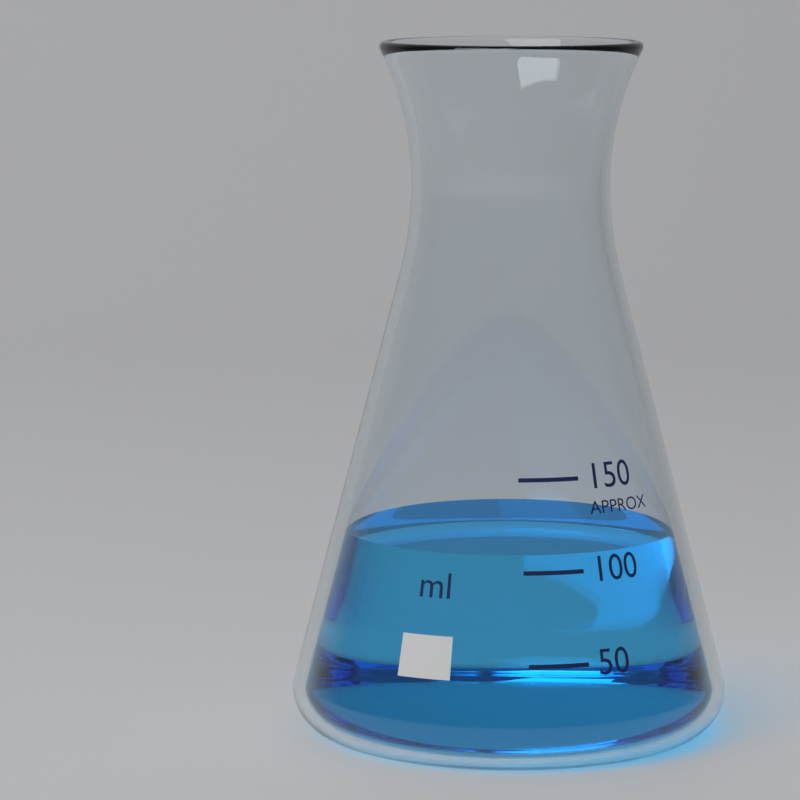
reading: 108 ml
